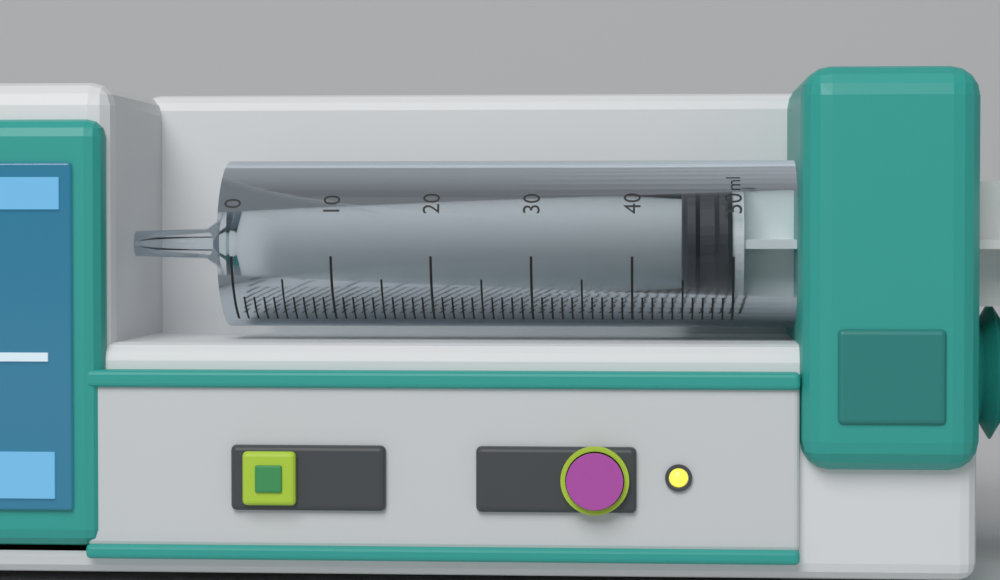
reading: 45 ml
